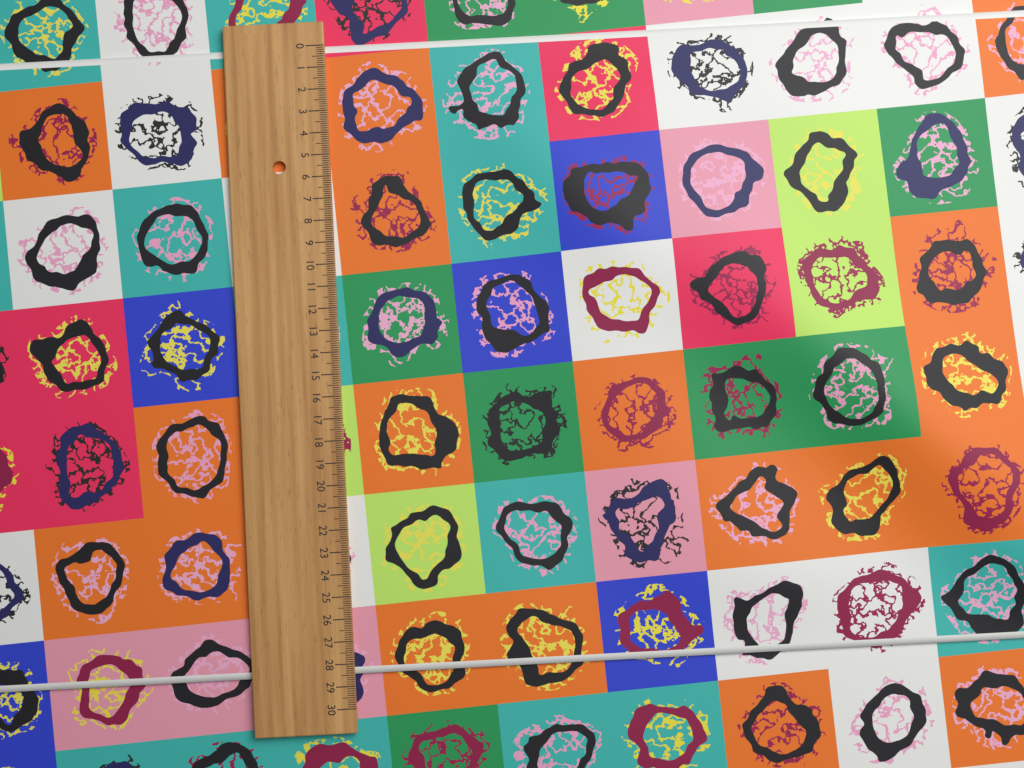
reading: 28.5 (no unit)
